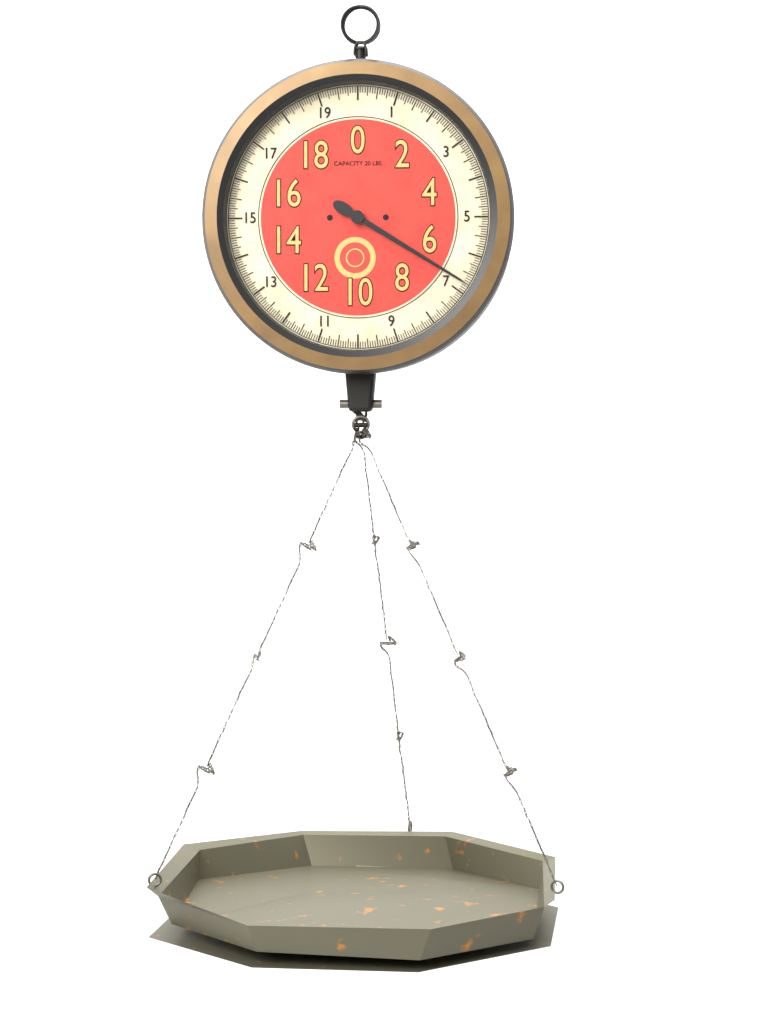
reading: 6.7500 lbs
